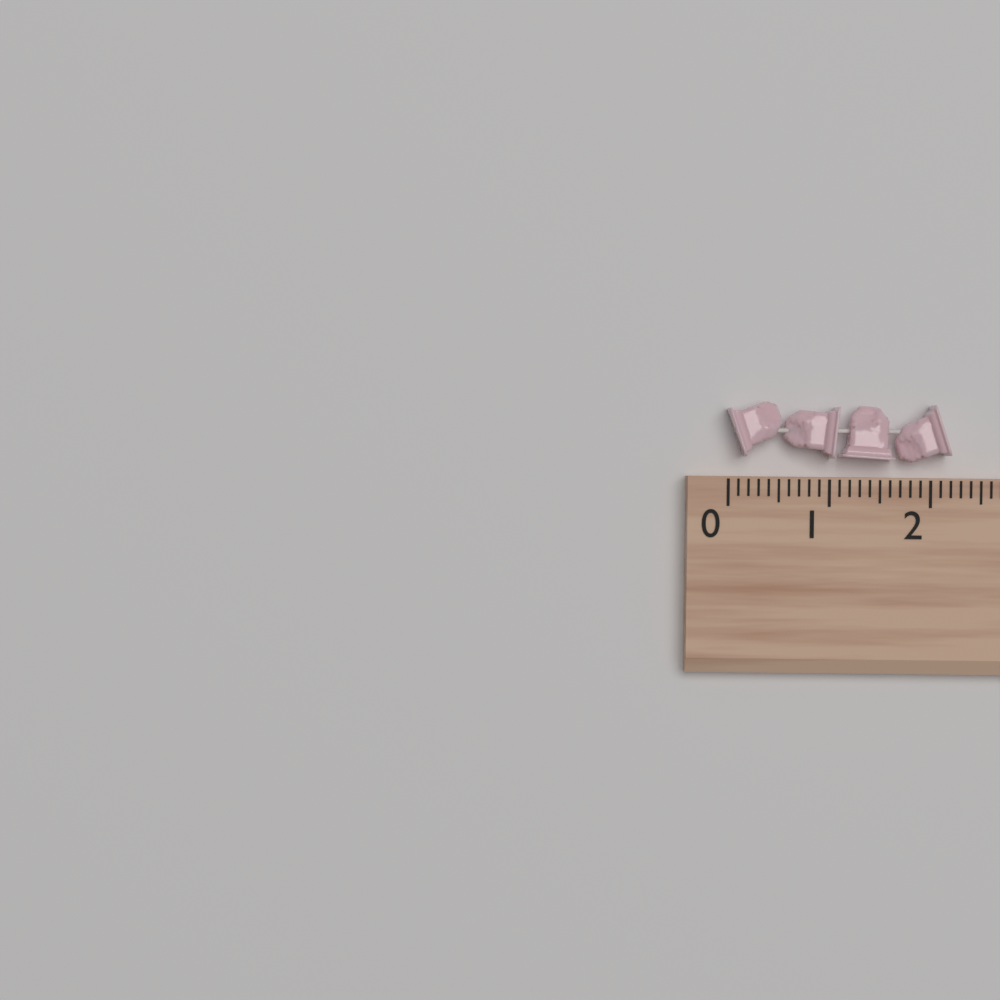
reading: 2.2 (no unit)
